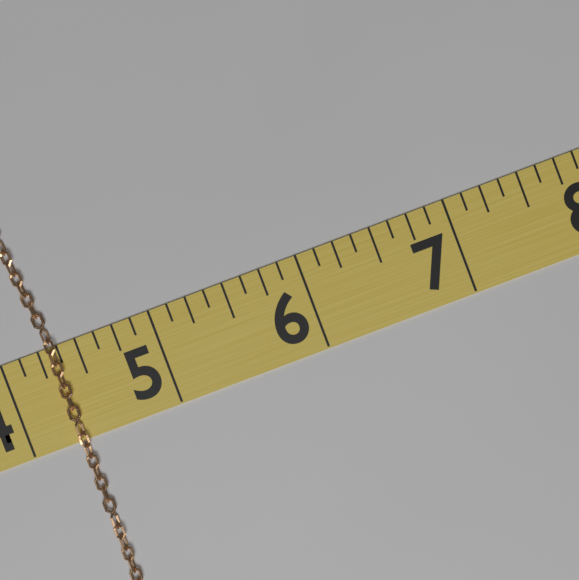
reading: 4.375 (no unit)
